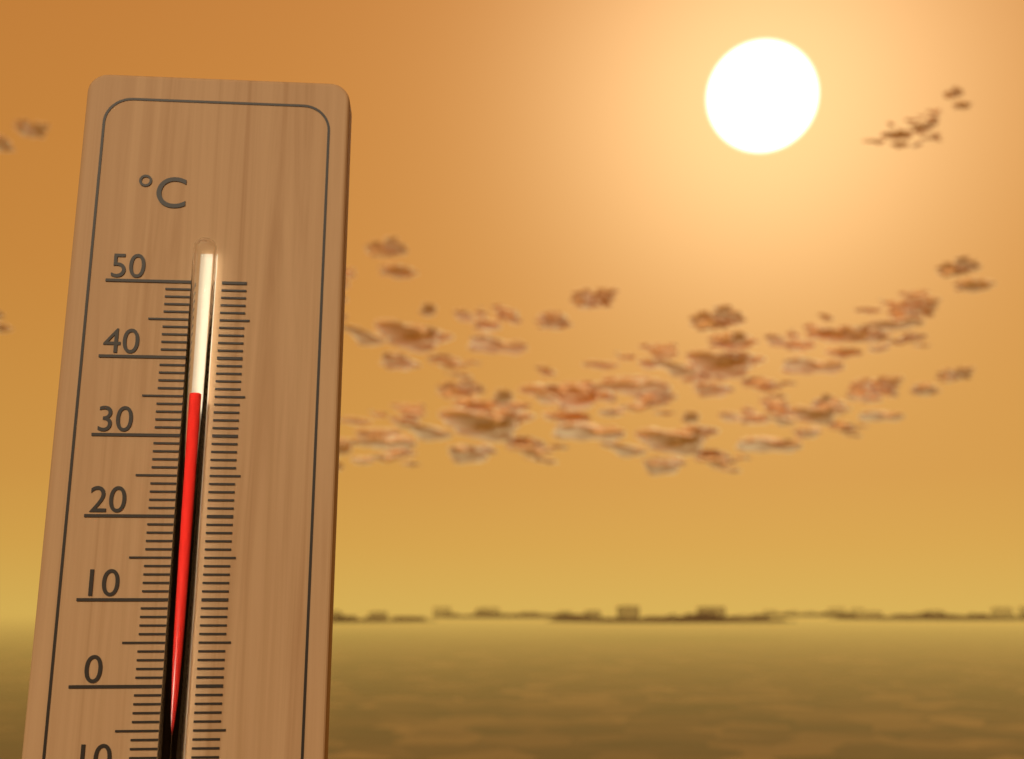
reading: 35 °C
